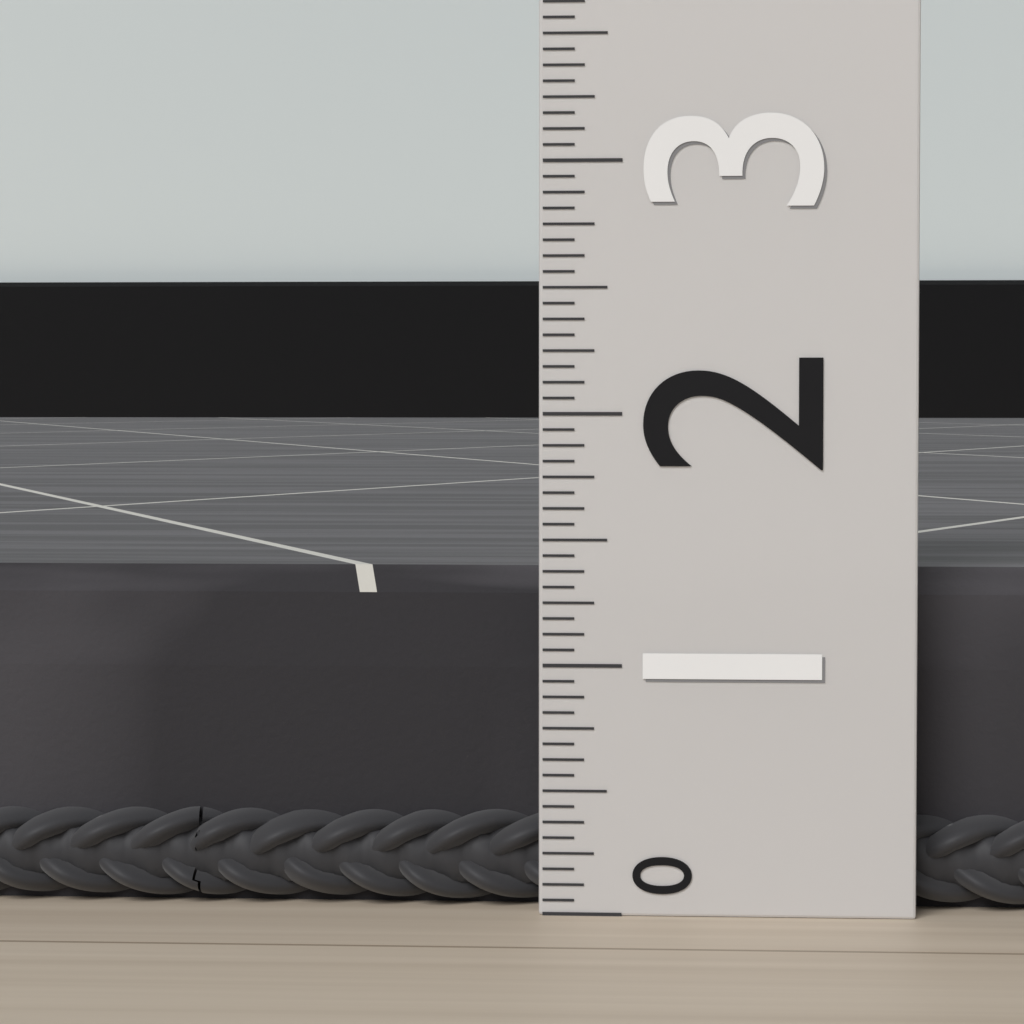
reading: 1.3750 (no unit)
